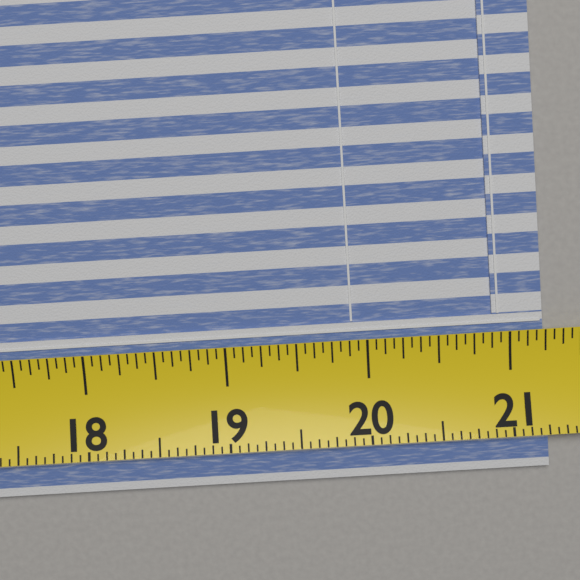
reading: 21.2500 (no unit)
